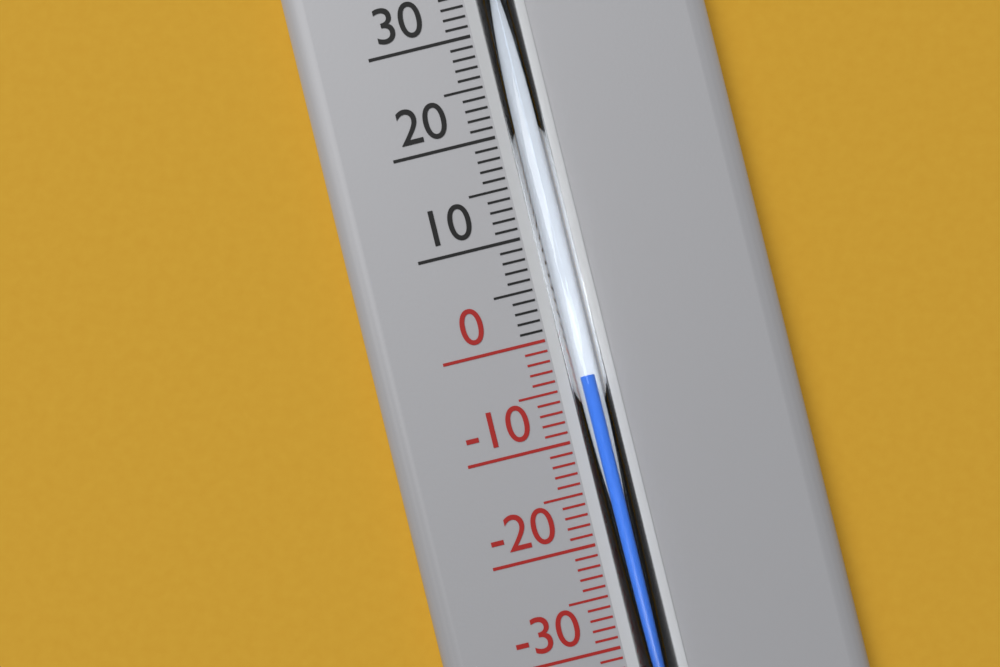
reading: -4 °C
